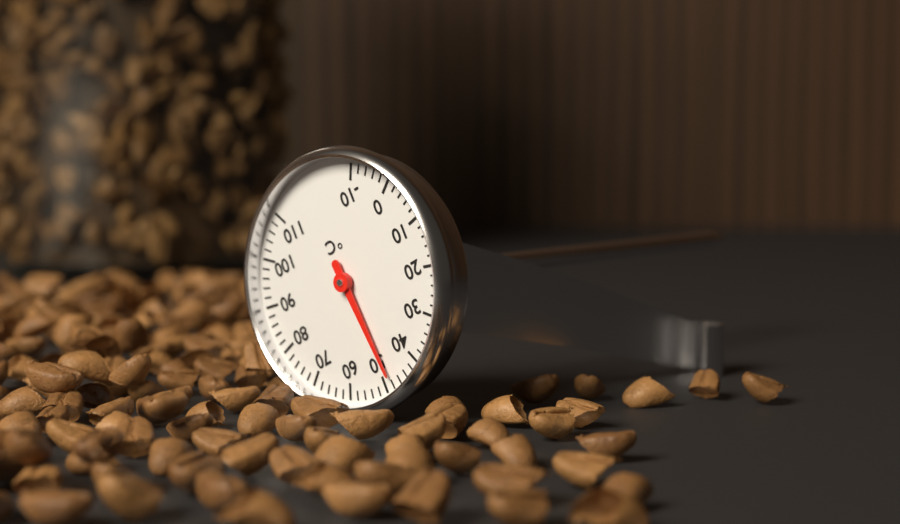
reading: 48 °C
